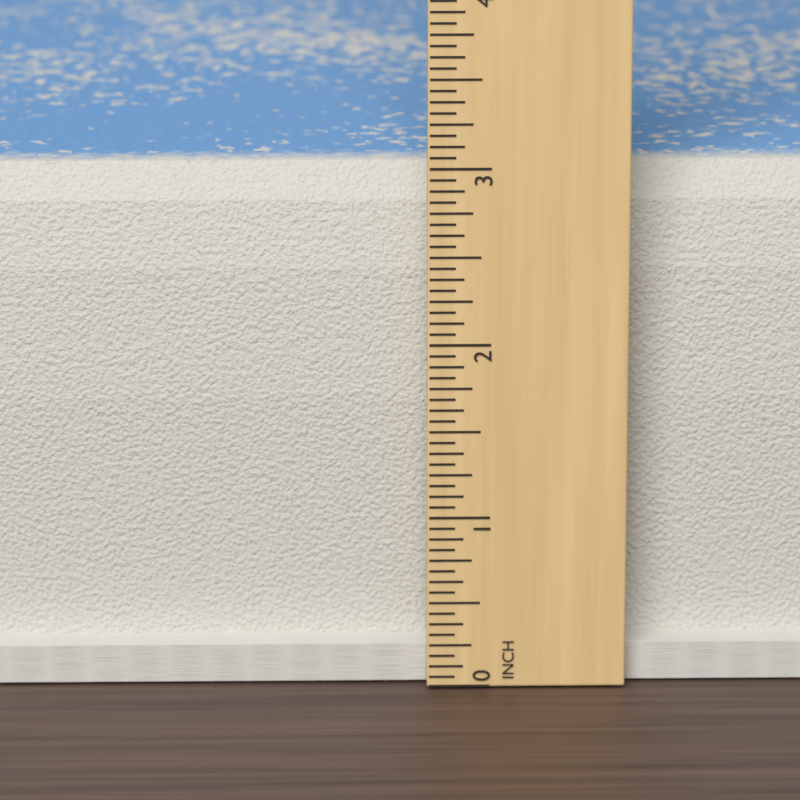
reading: 2.9375 in
